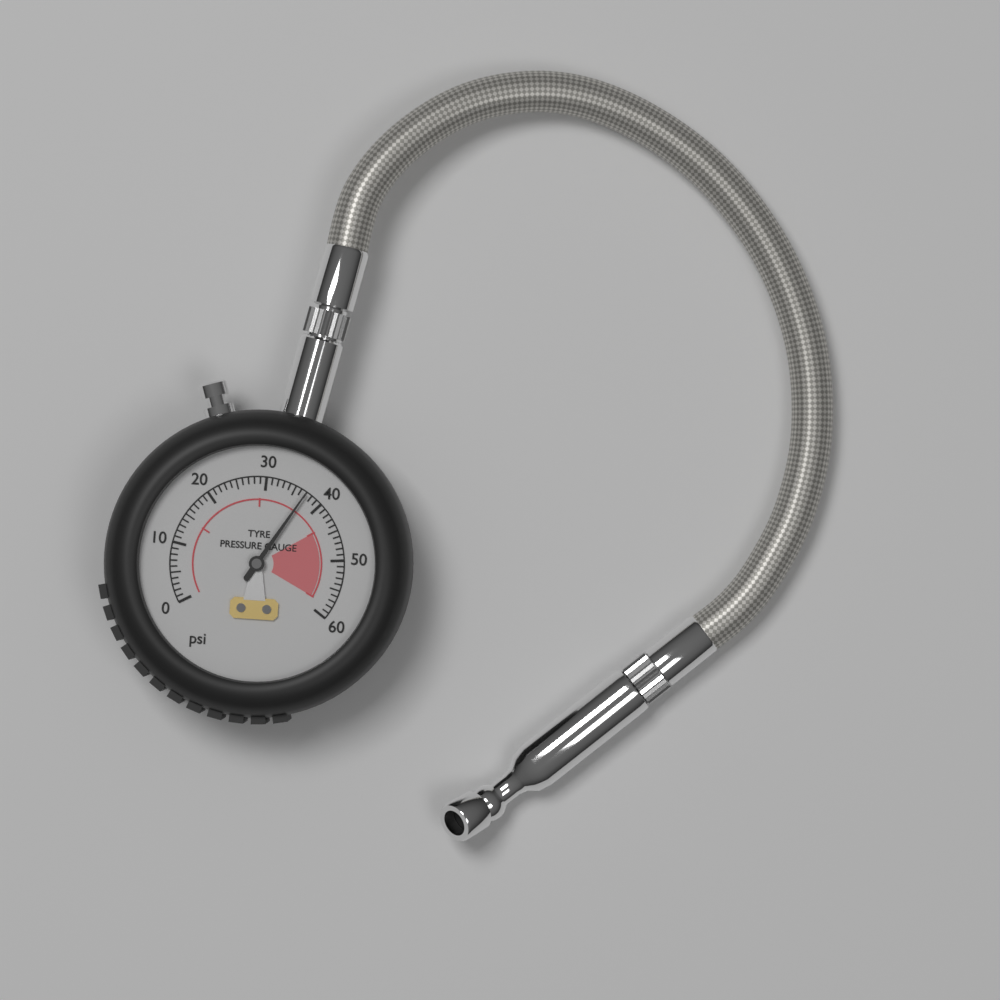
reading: 37 psi
